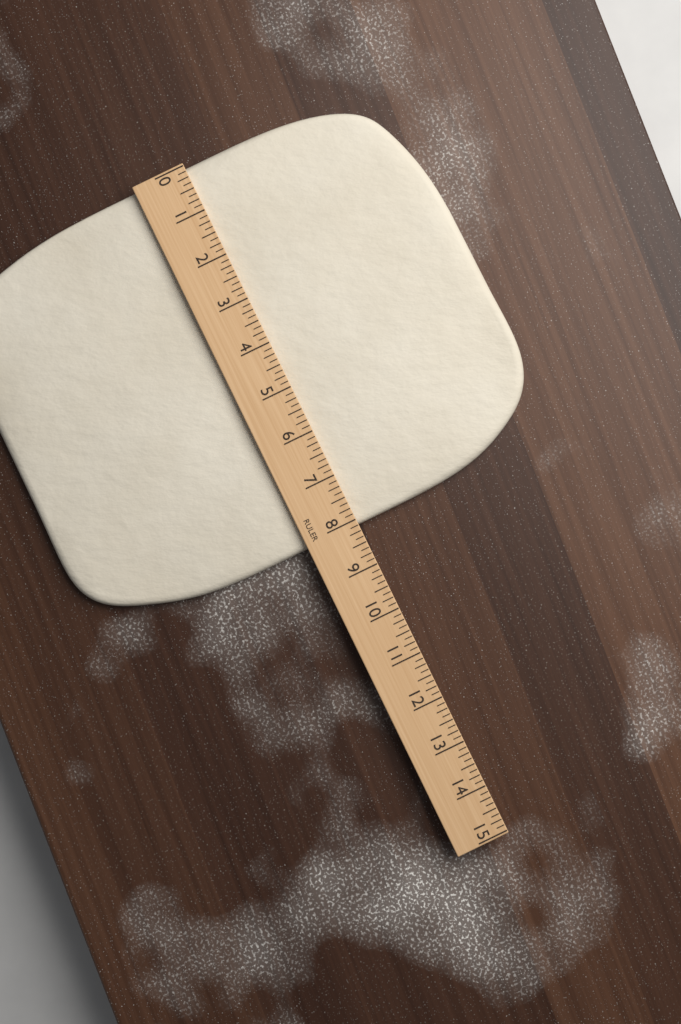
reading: 8.125 (no unit)
